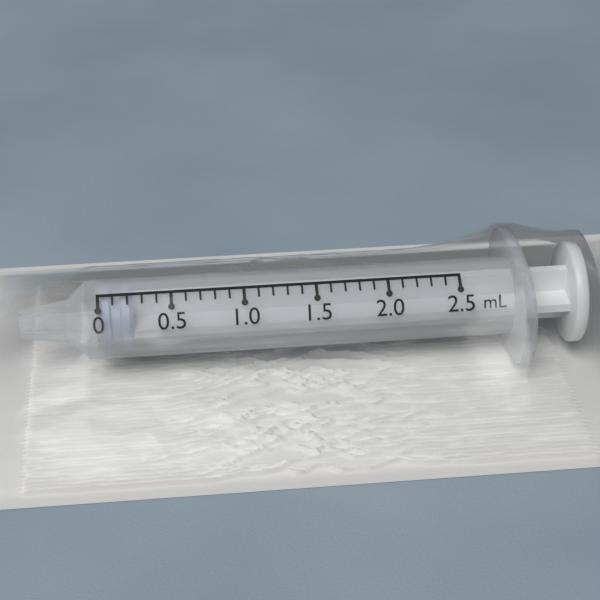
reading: 0.0 ml
